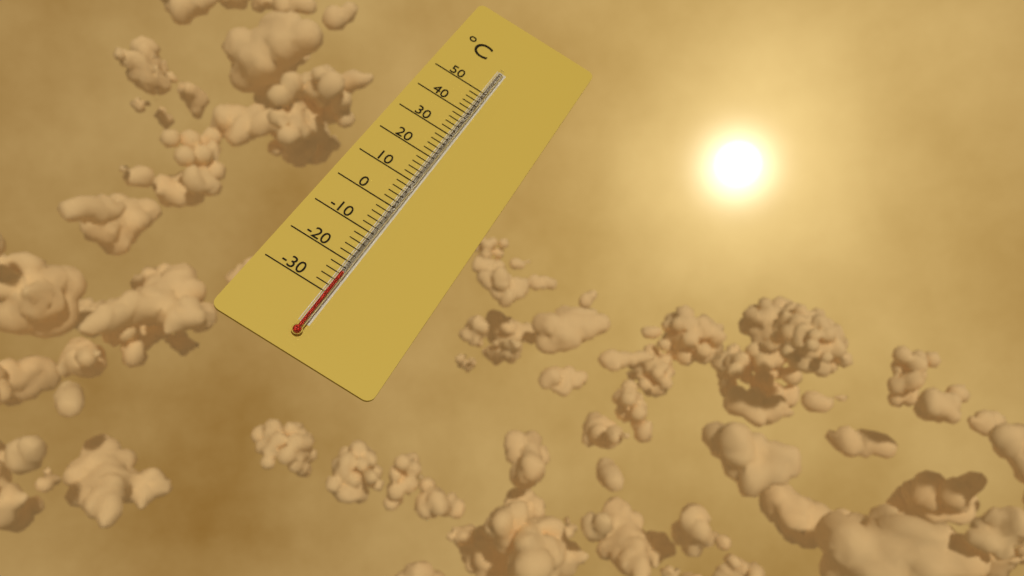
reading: -24 °C
